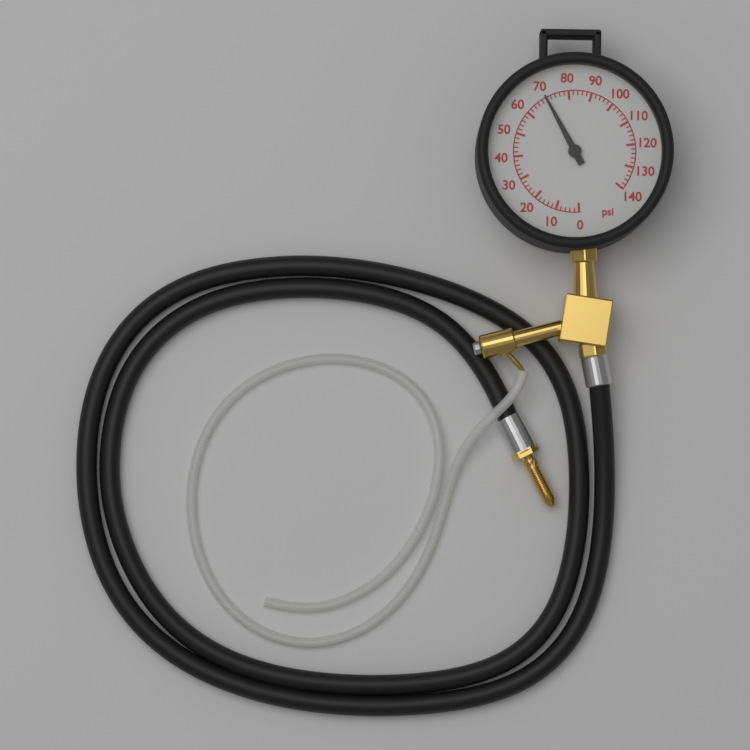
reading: 70 psi
